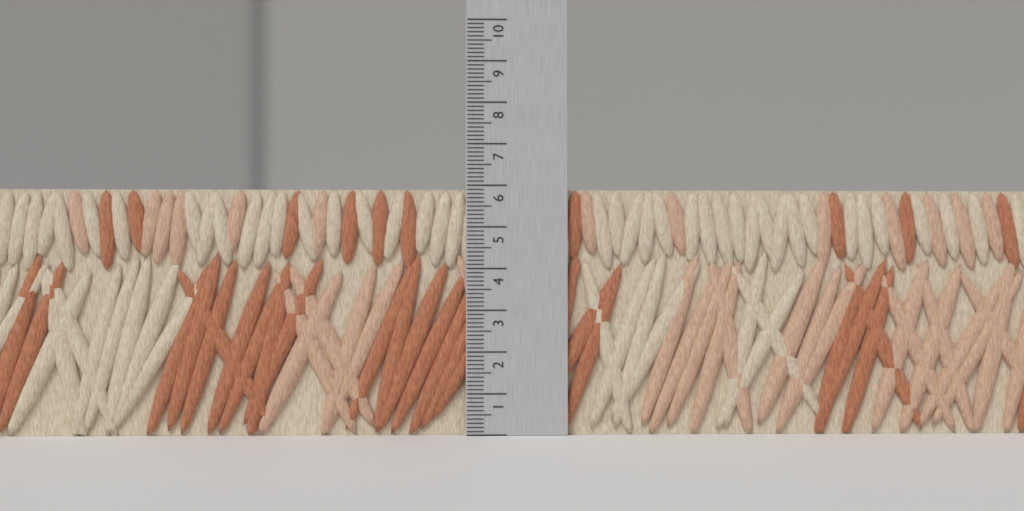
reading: 5.9 (no unit)
